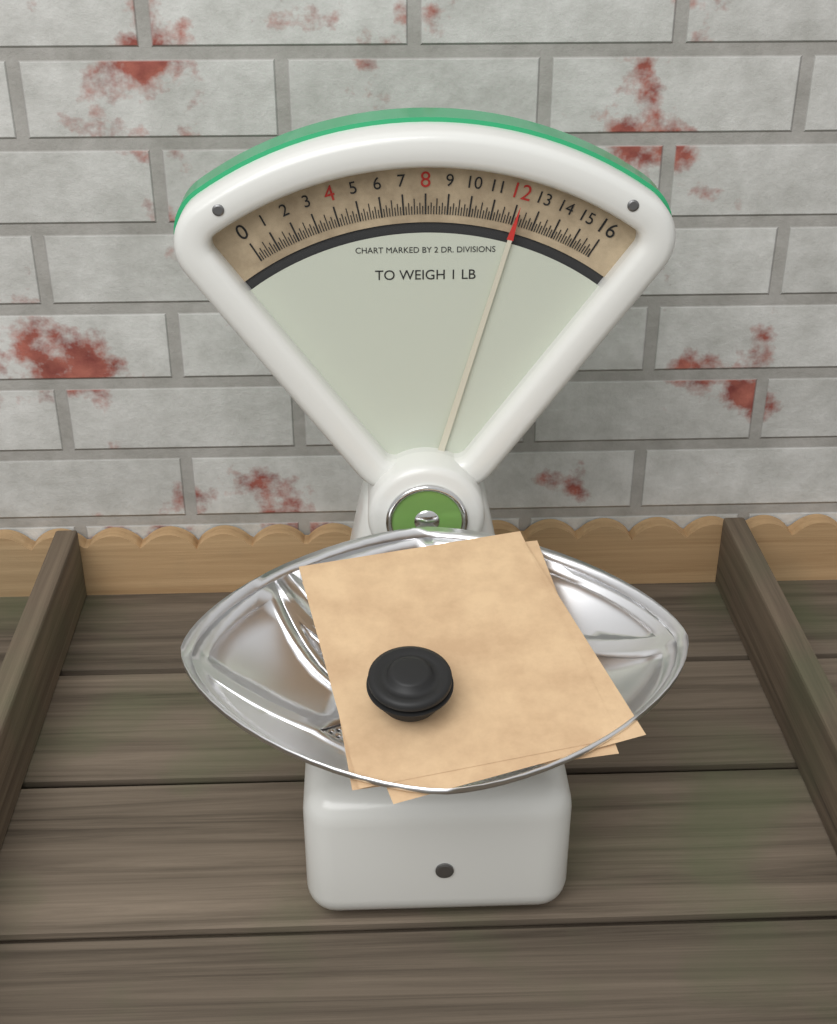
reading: 12.125 oz
